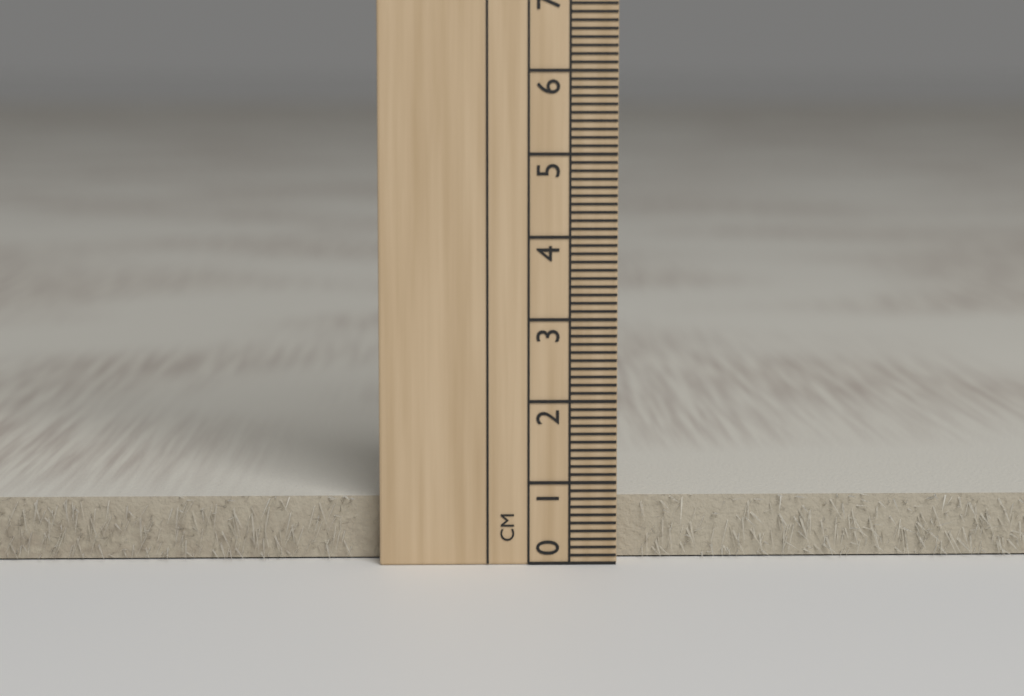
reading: 0.8 cm
